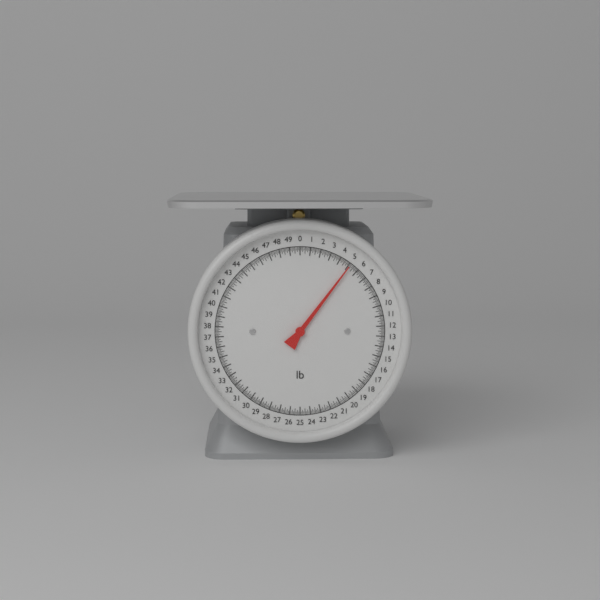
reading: 5.125 lb
